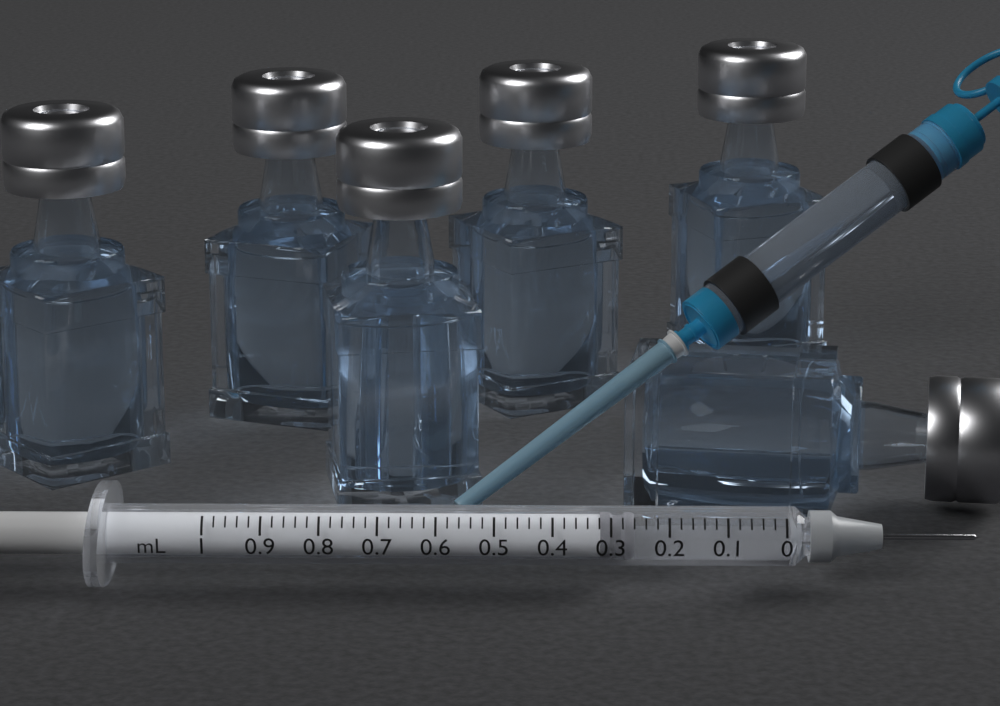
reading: 0.26 mL
